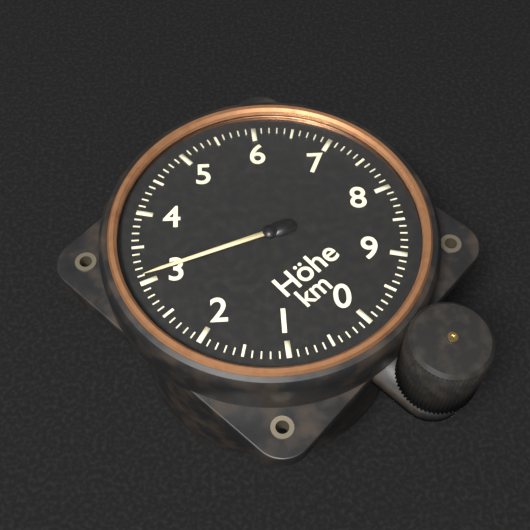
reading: 3.1 km
